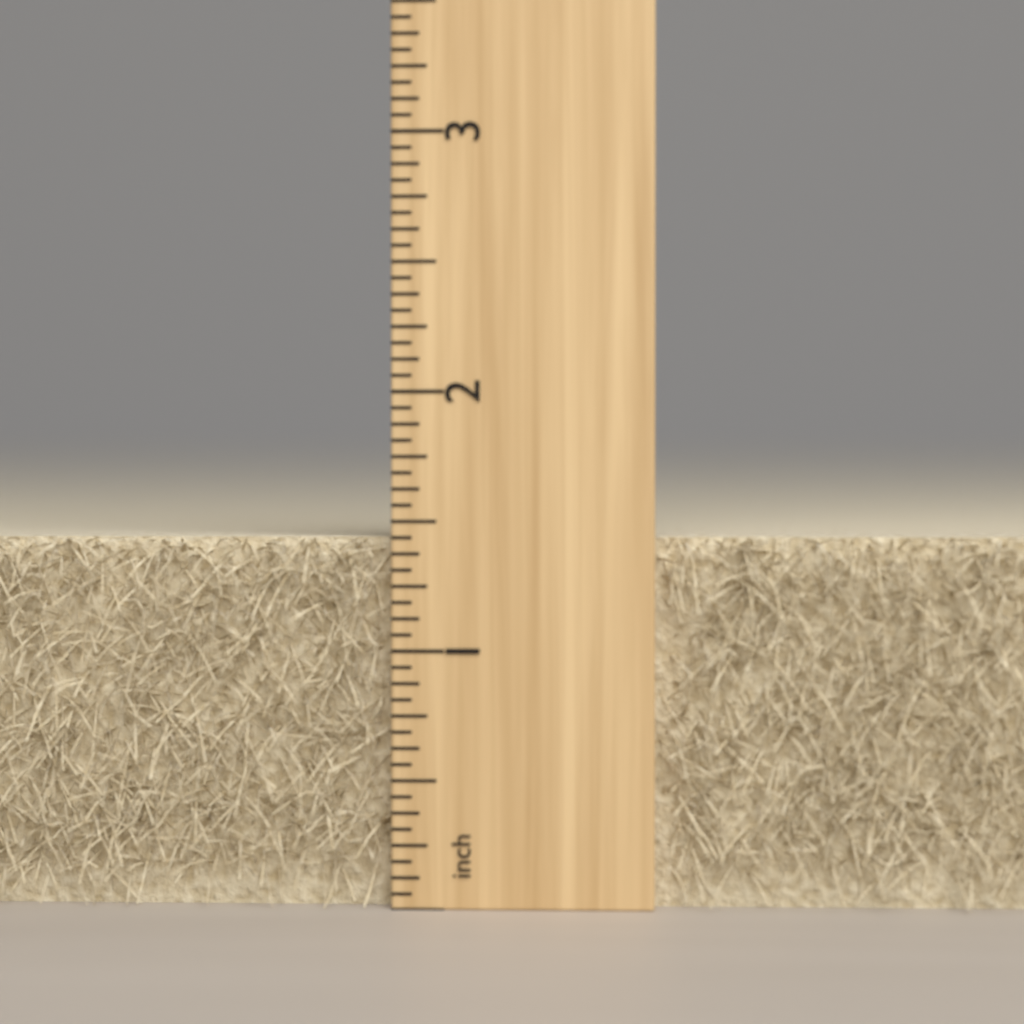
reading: 1.4375 inch
